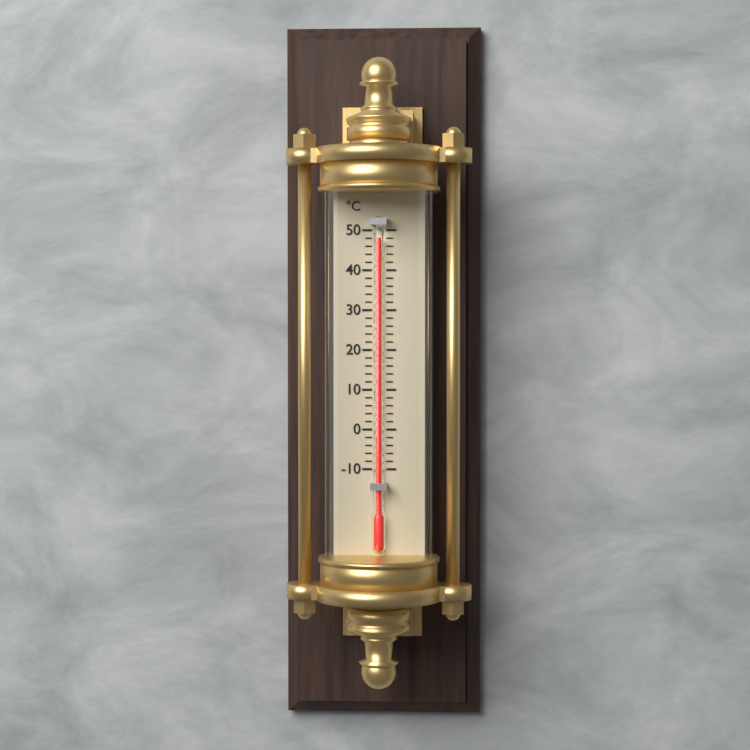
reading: 48 °C
